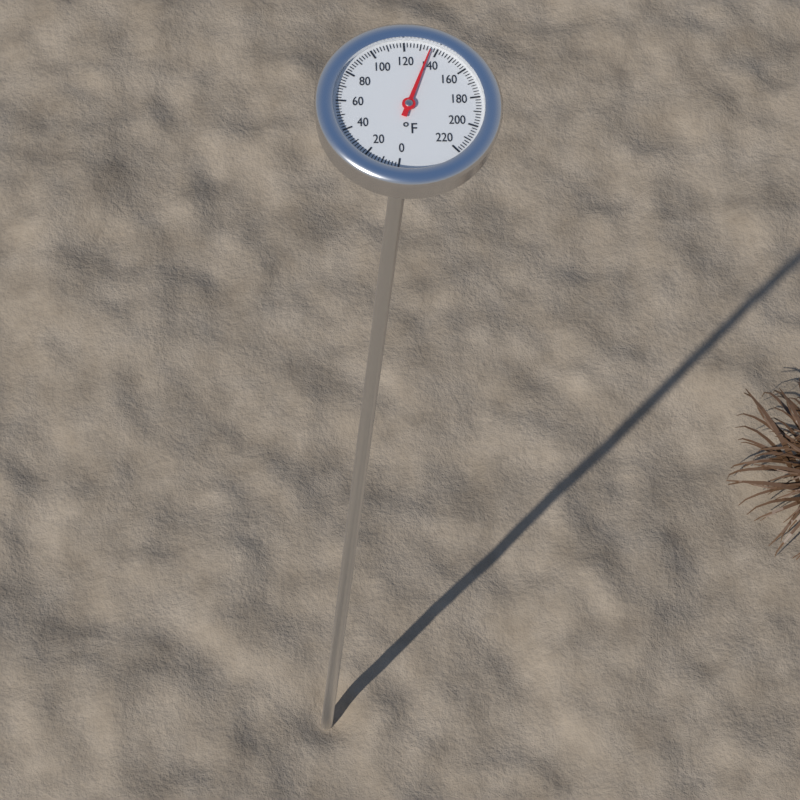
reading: 136 °F
